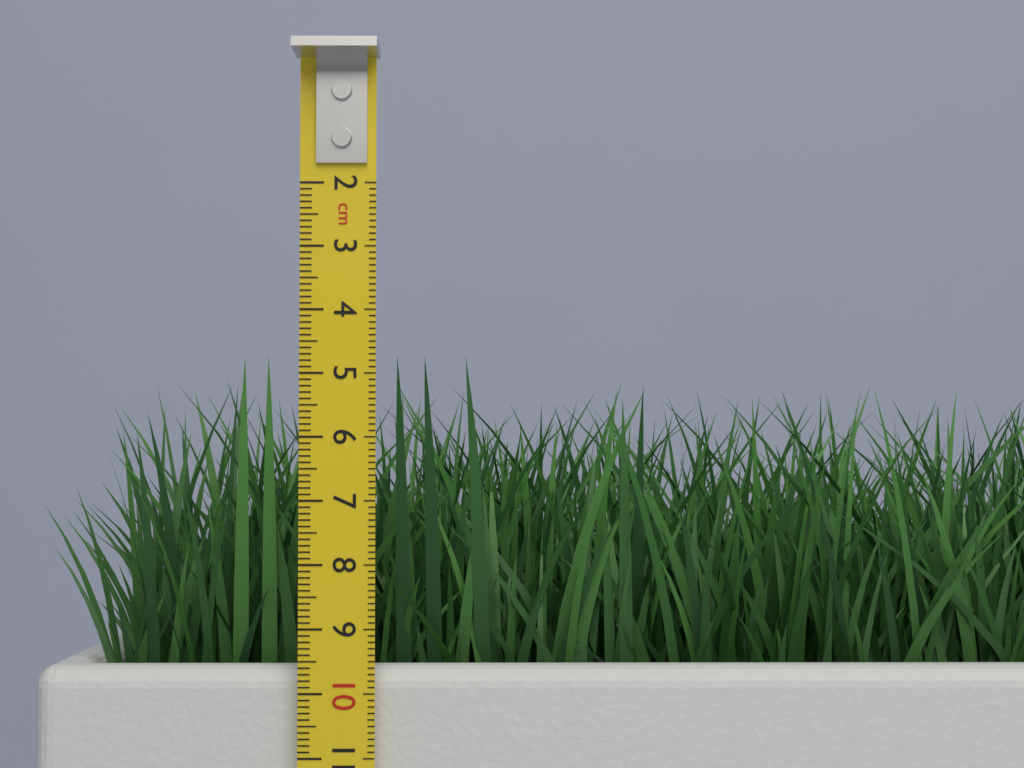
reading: 4.7 cm
